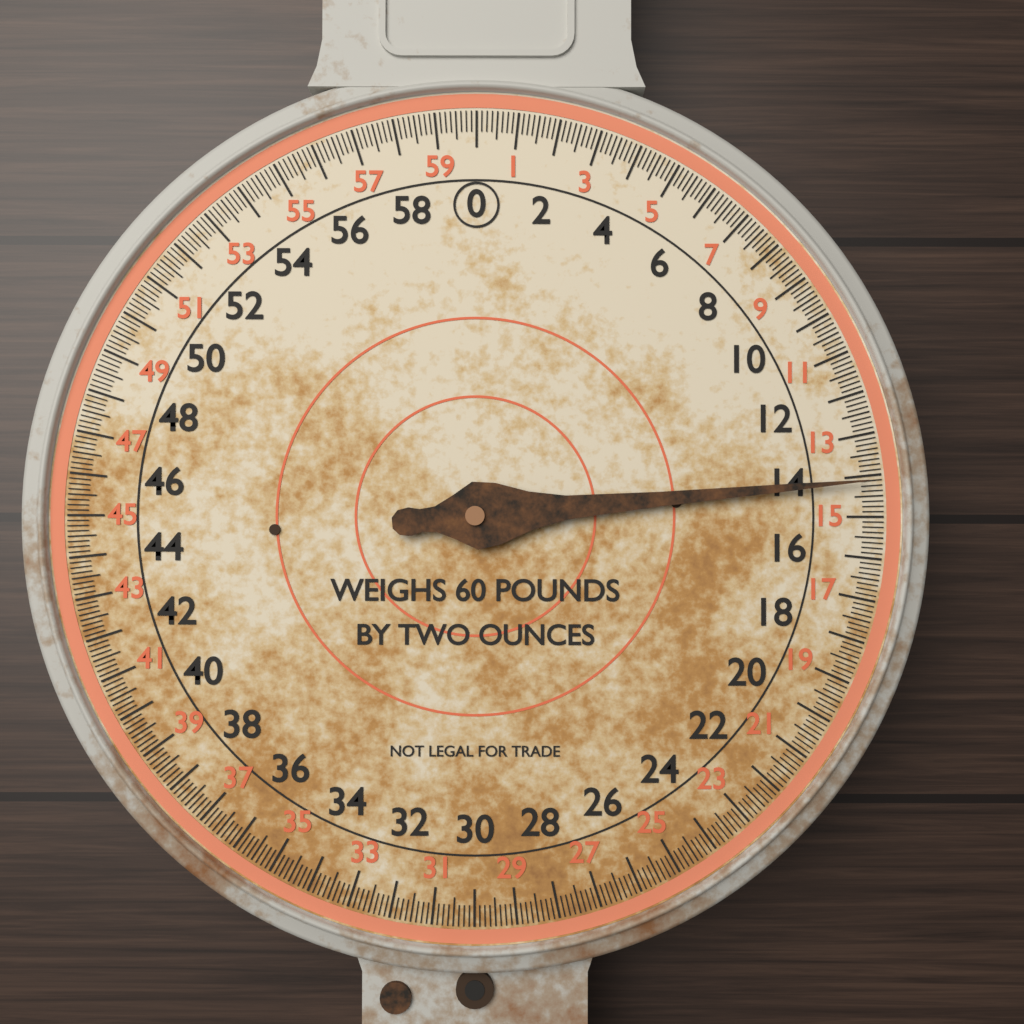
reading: 14.125 lb
